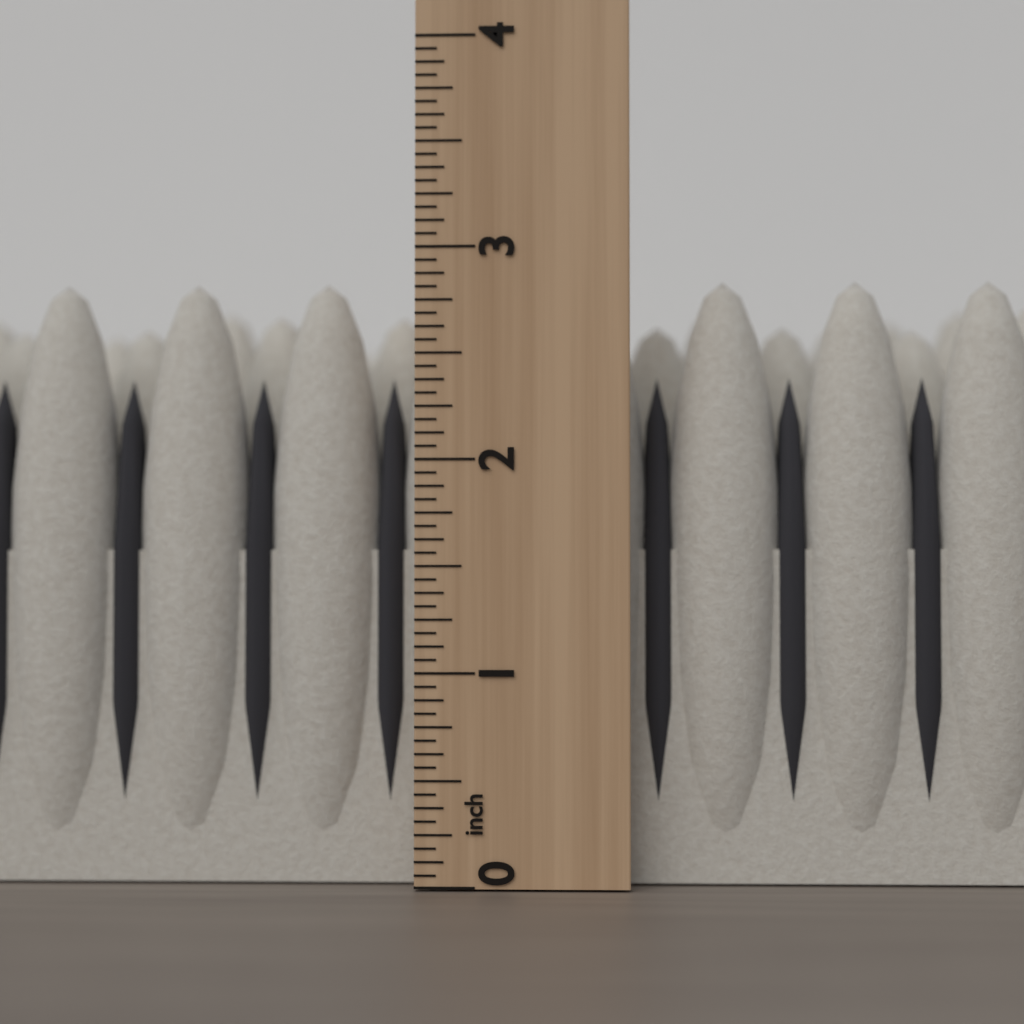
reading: 2.8750 inch
